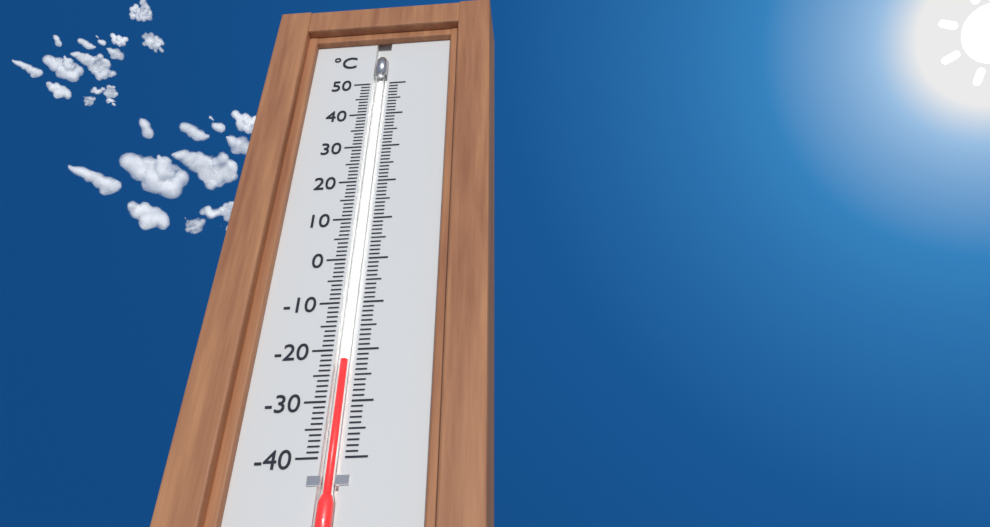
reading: -22 °C
